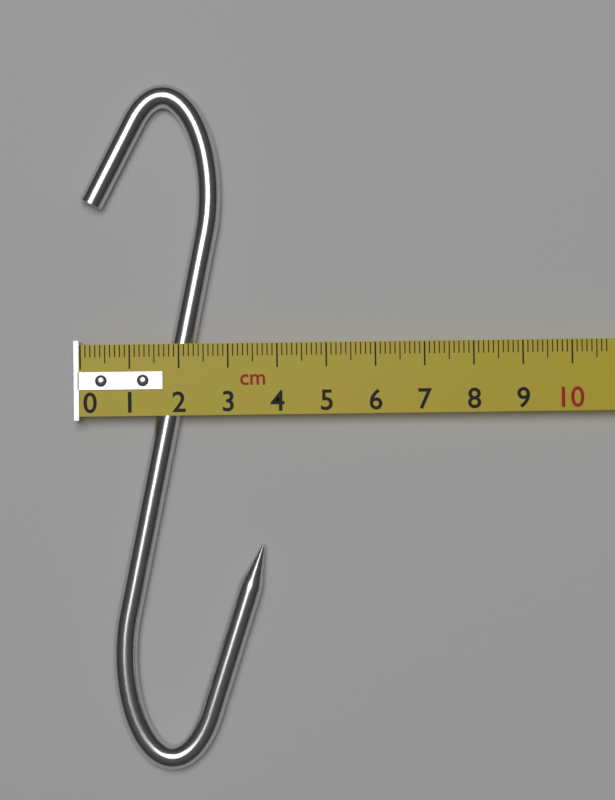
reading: 3.7 cm
